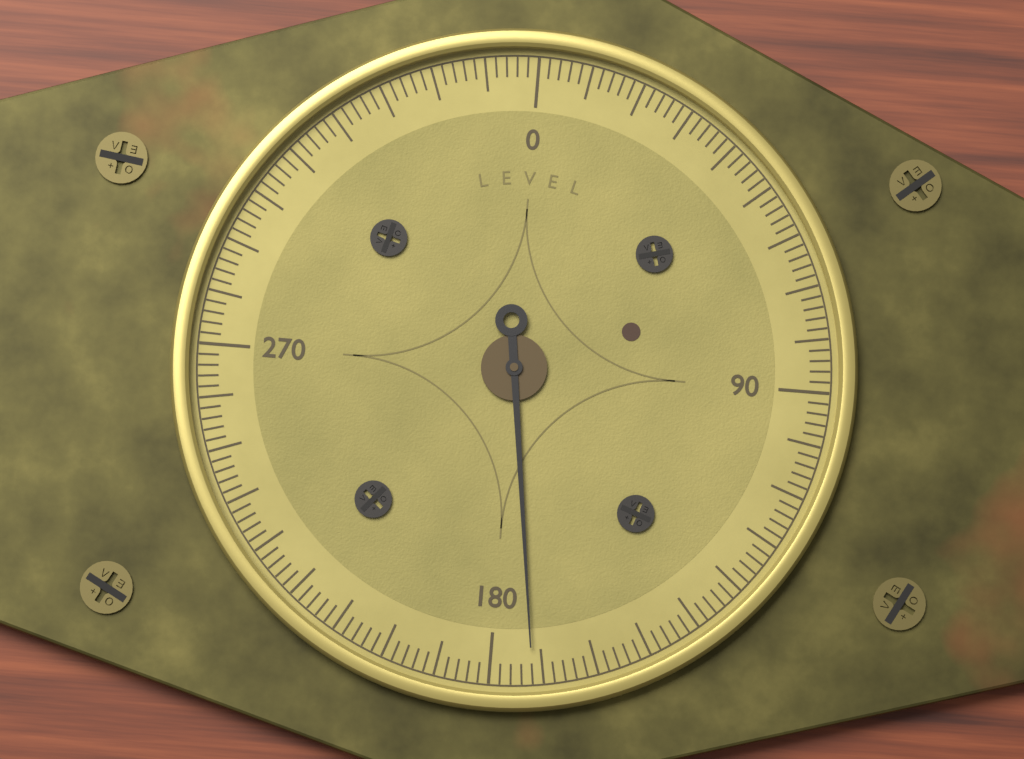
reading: 172 (no unit)
